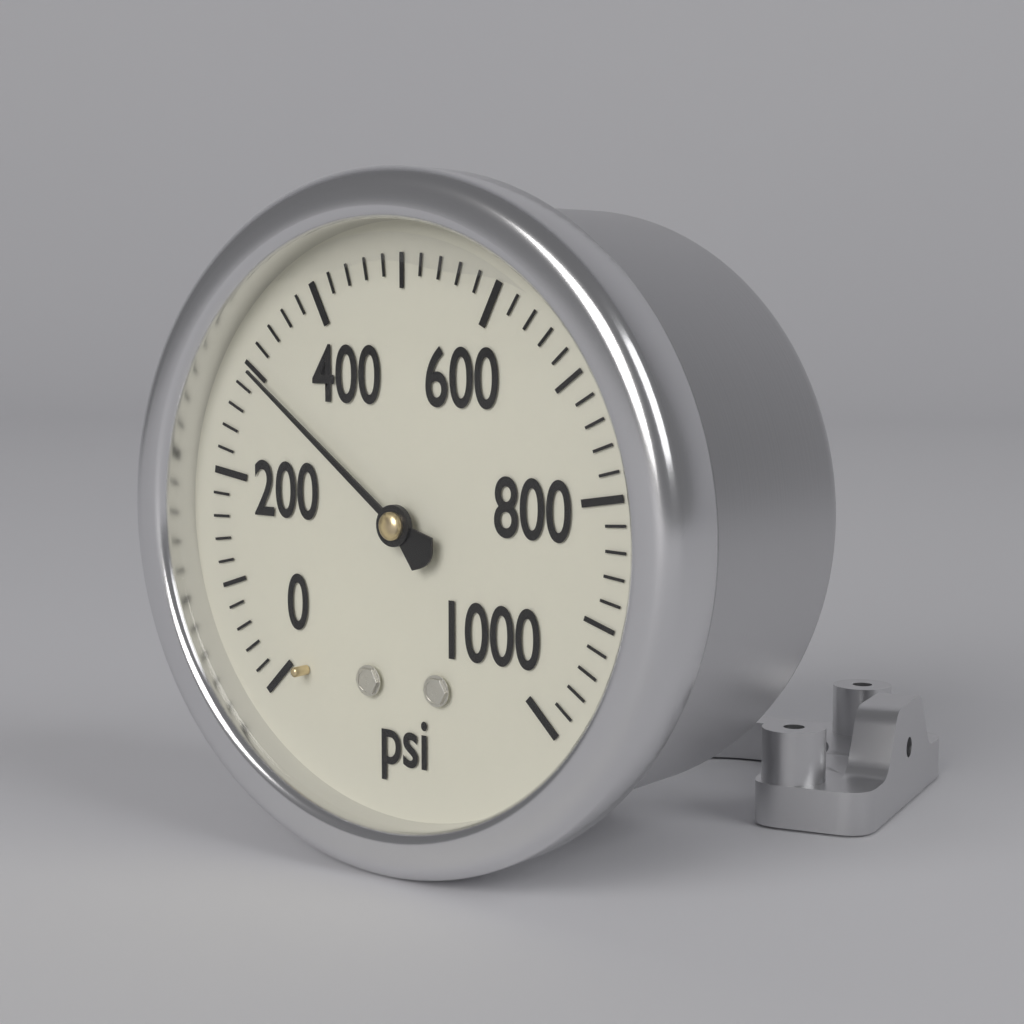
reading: 300 psi
